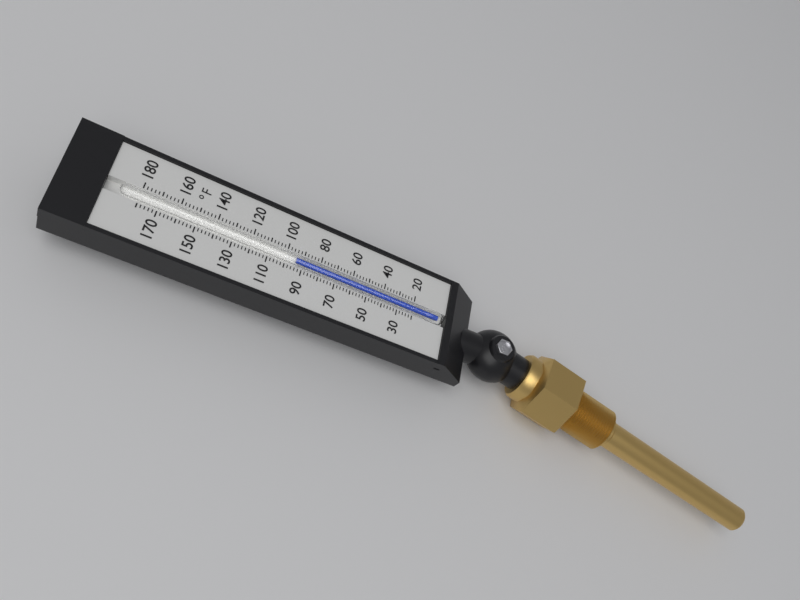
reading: 94 °F
